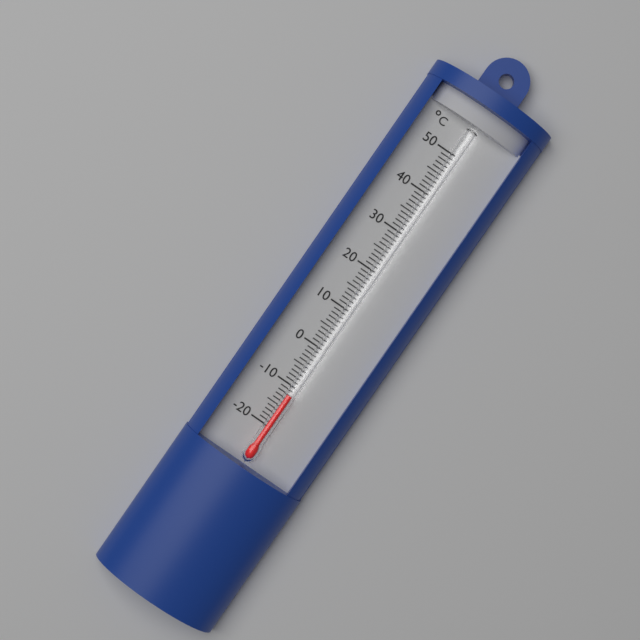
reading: -12 °C
